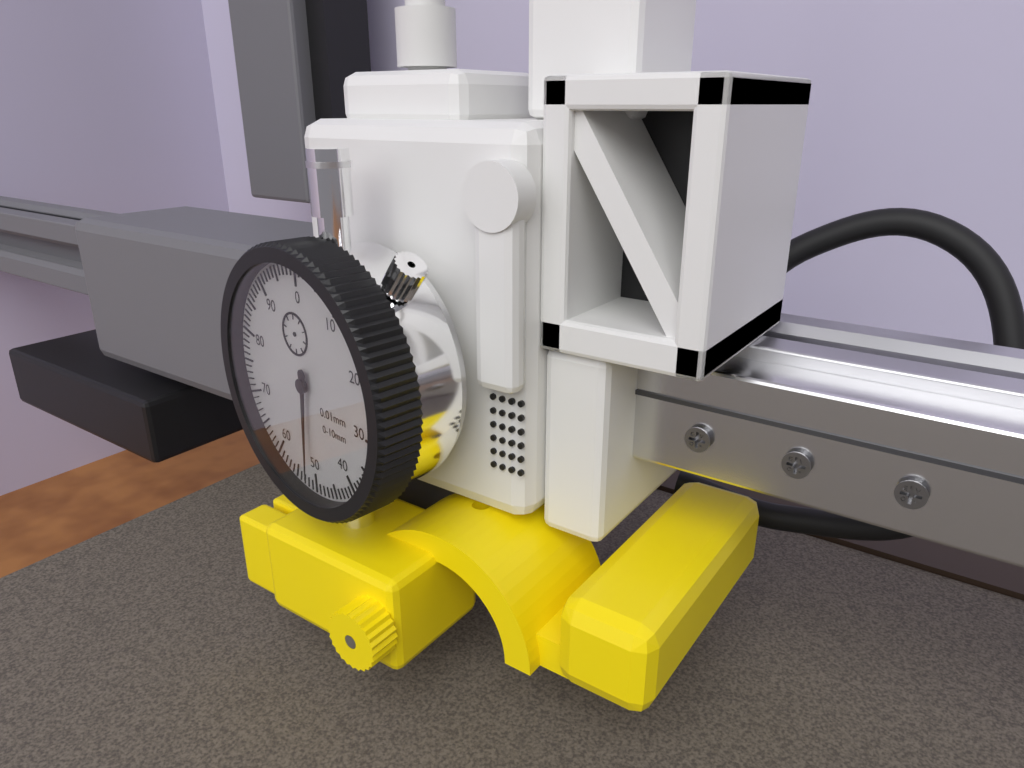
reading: 52 0.01mm
